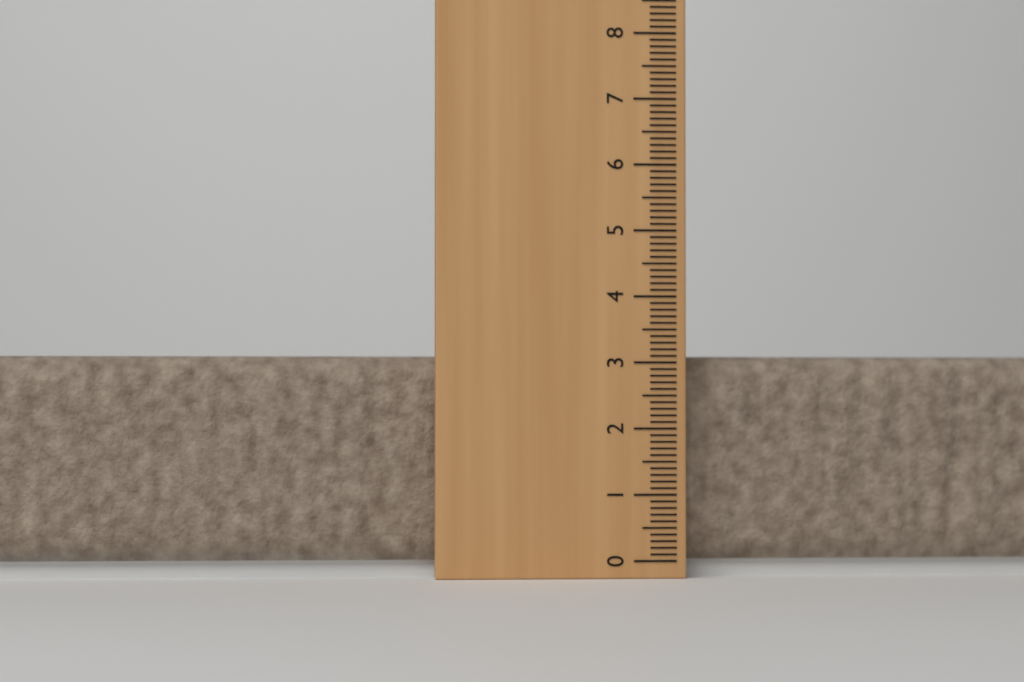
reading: 3.1 cm
